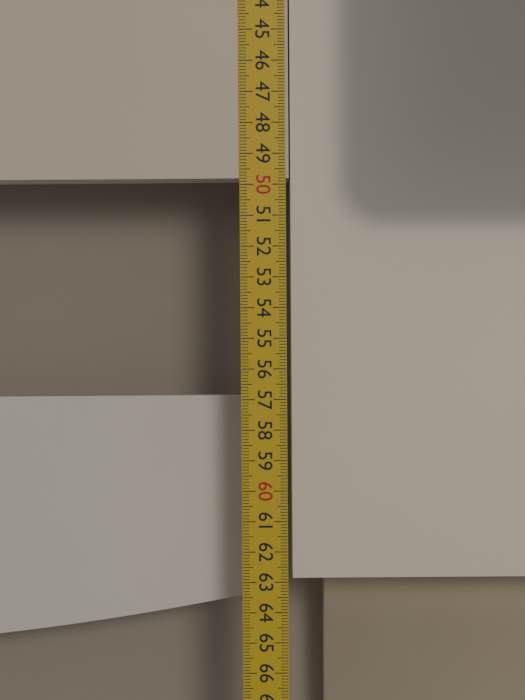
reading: 49.8 cm
